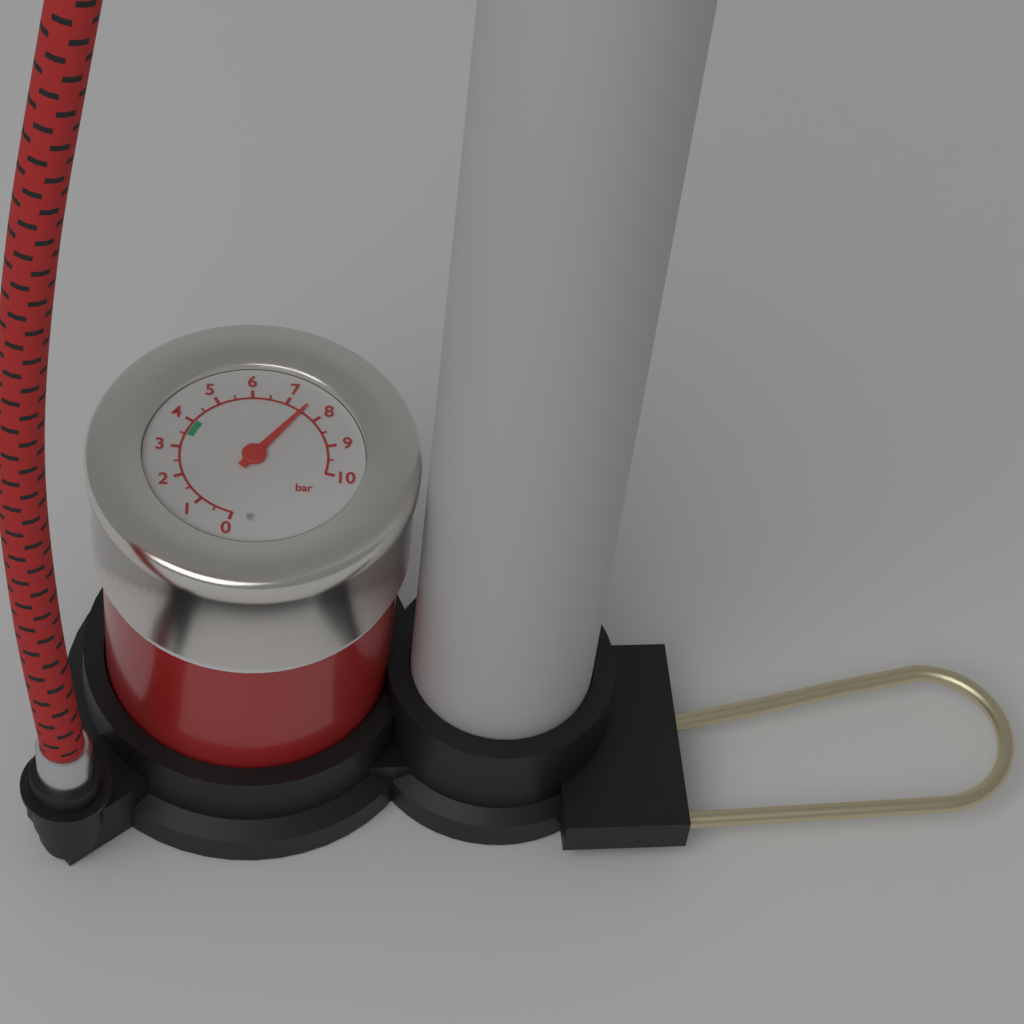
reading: 7.5 bar
